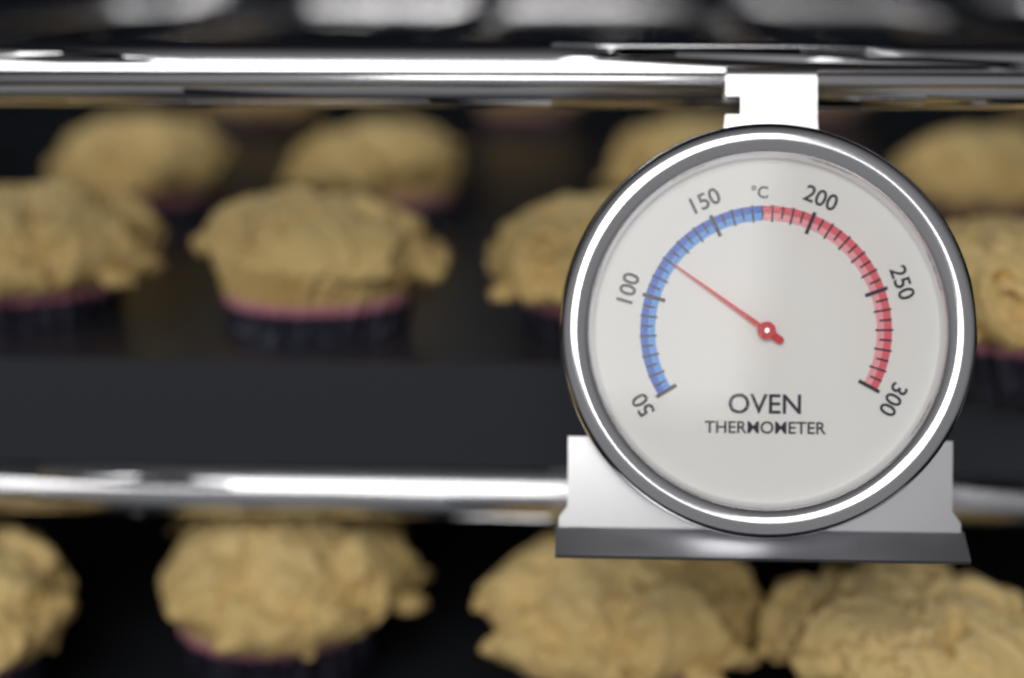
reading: 120 °C
